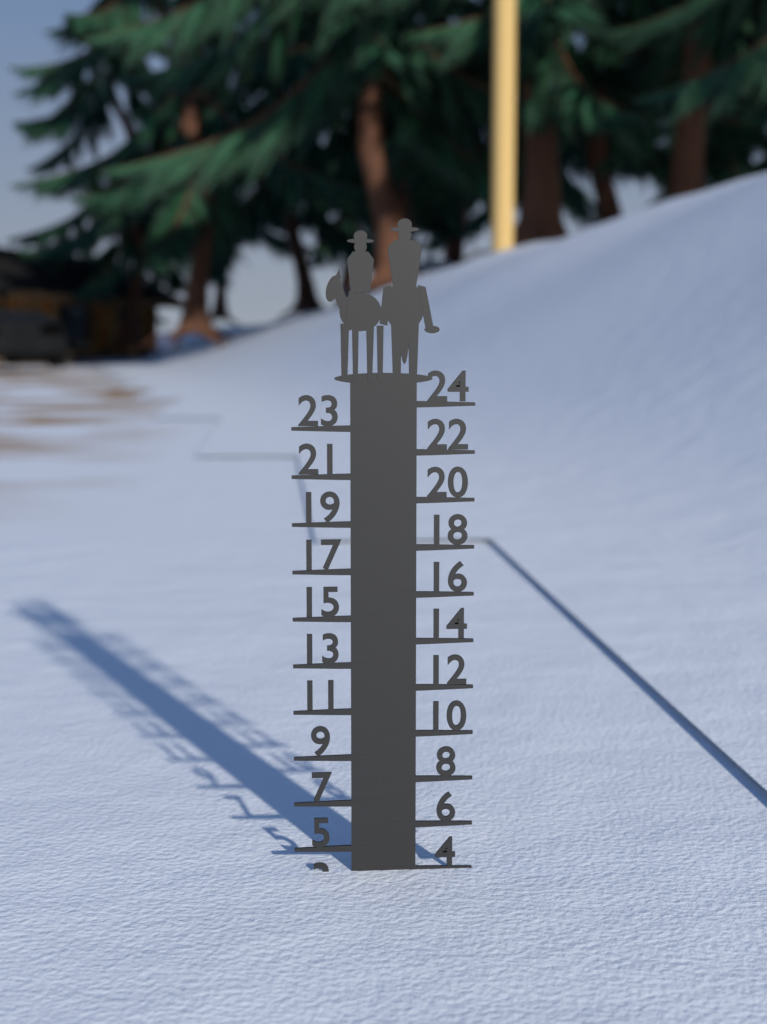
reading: 4 (no unit)
